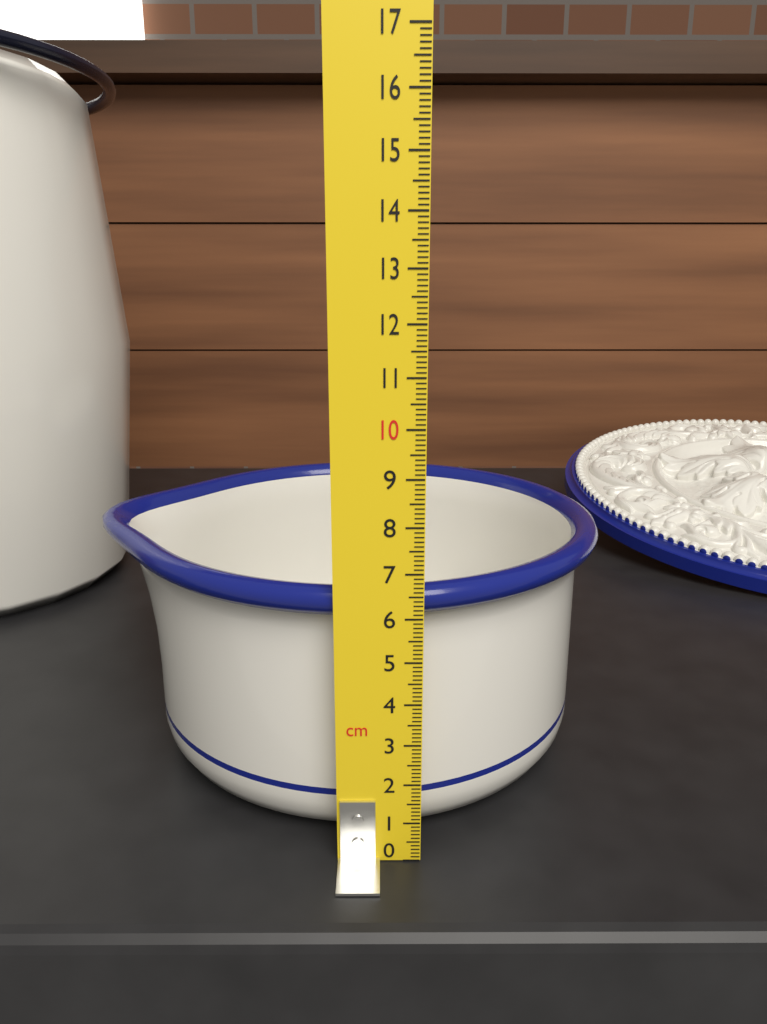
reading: 6.6 cm
